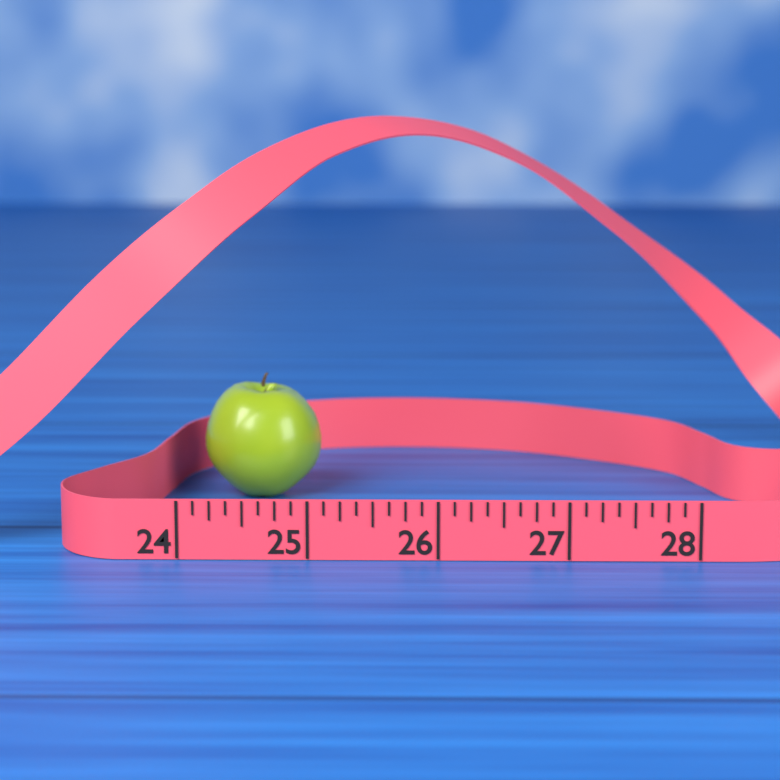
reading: 25.000 (no unit)
